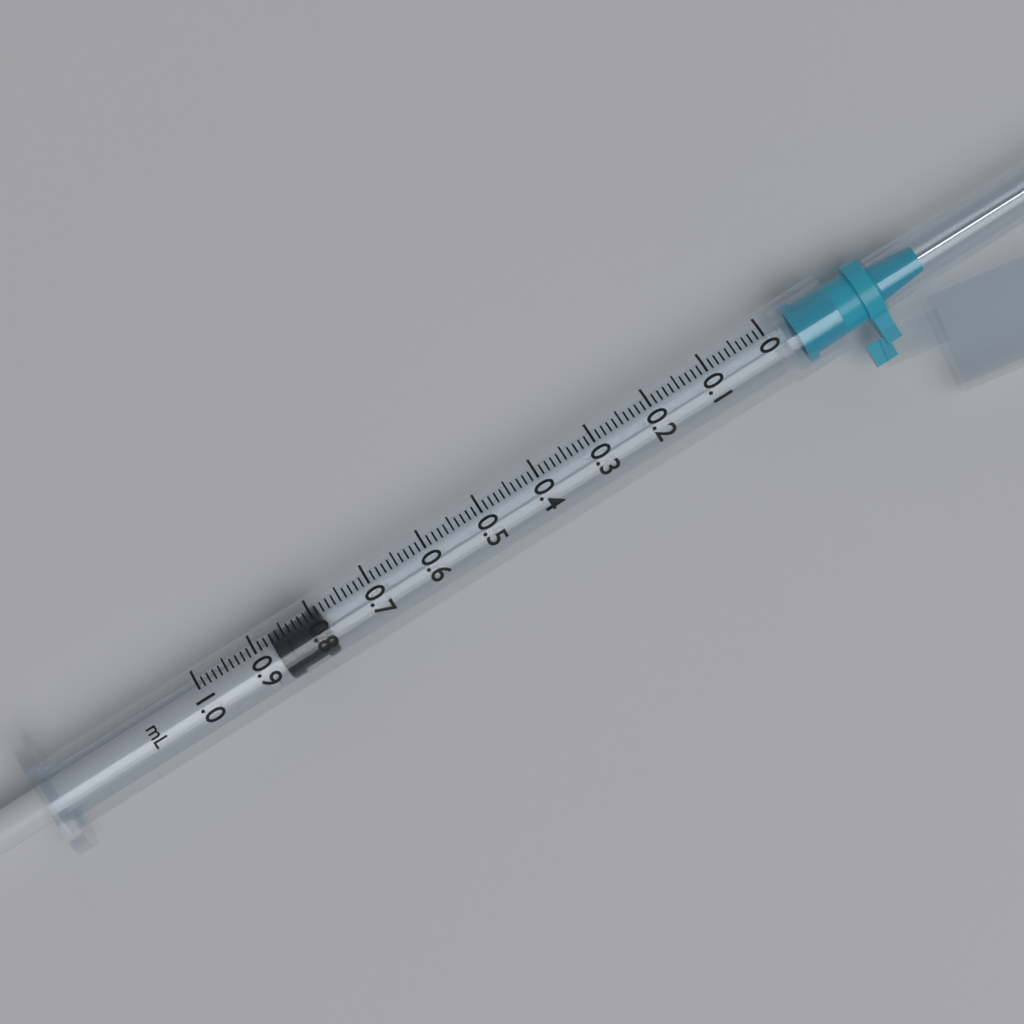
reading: 0.79 ml
